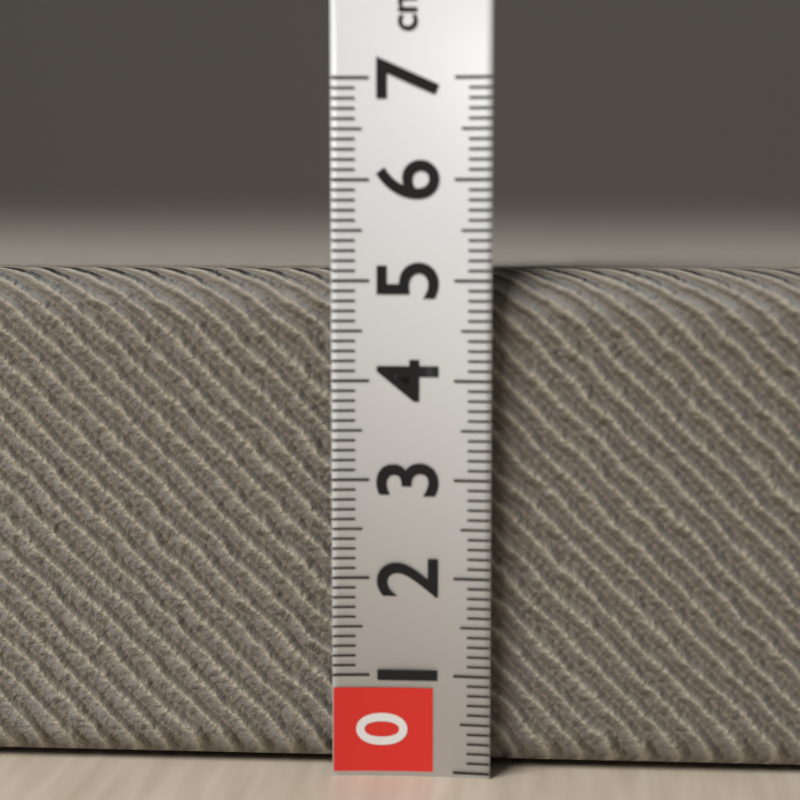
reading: 5.1 cm
